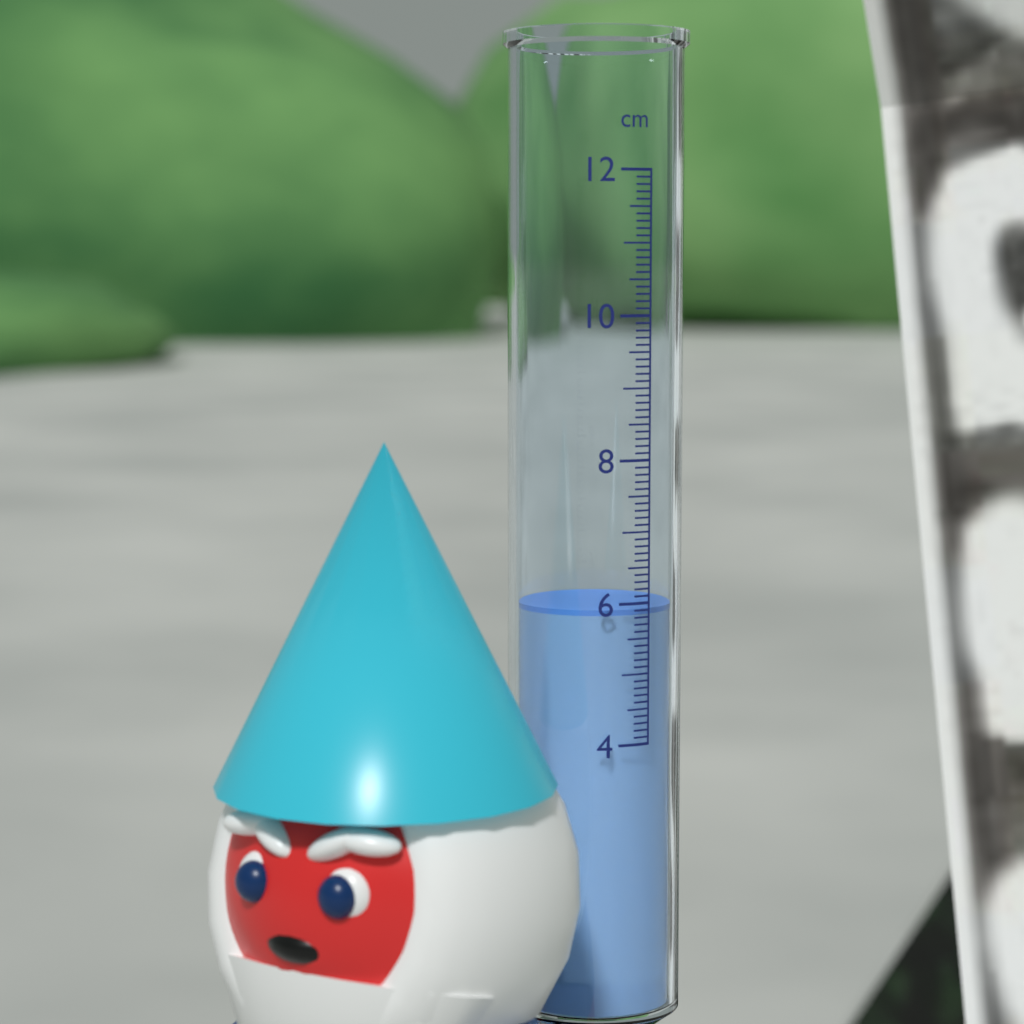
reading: 5.9 cm
